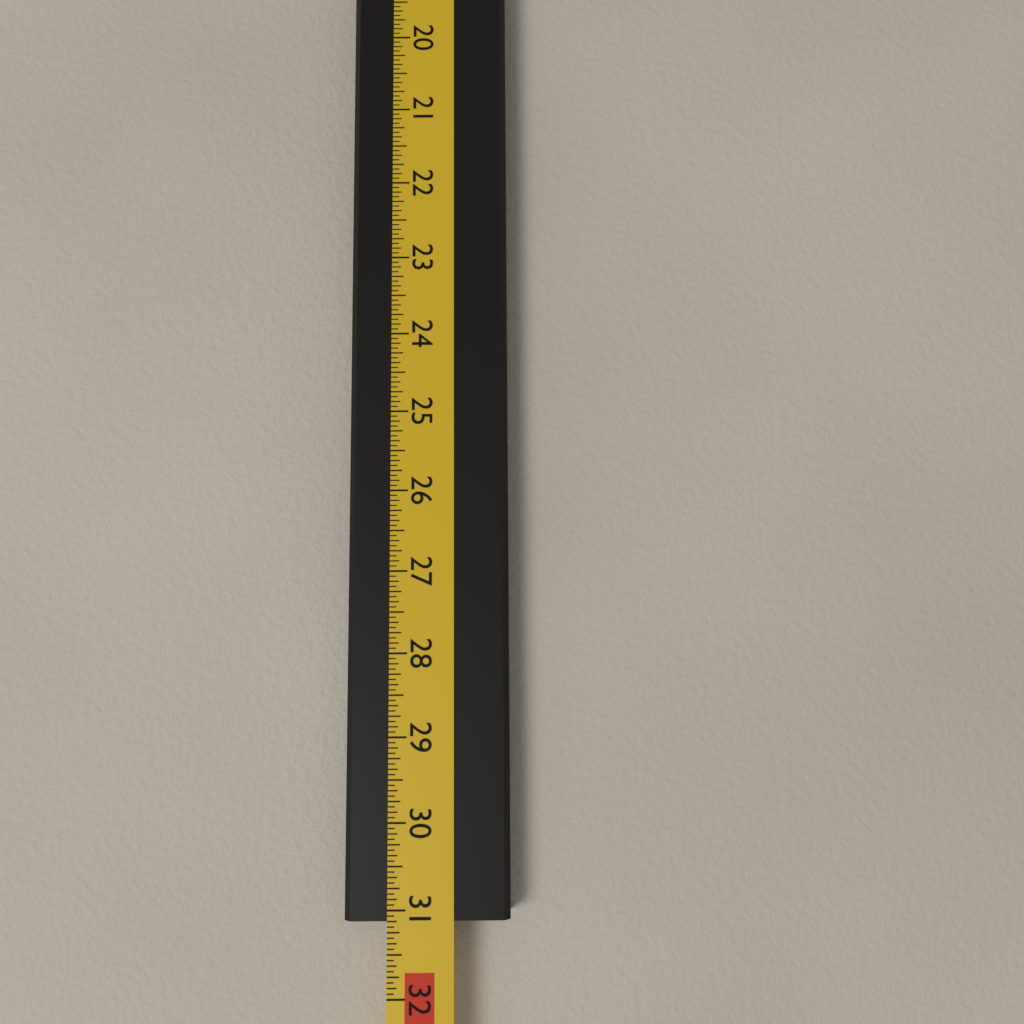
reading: 31.1250 in
